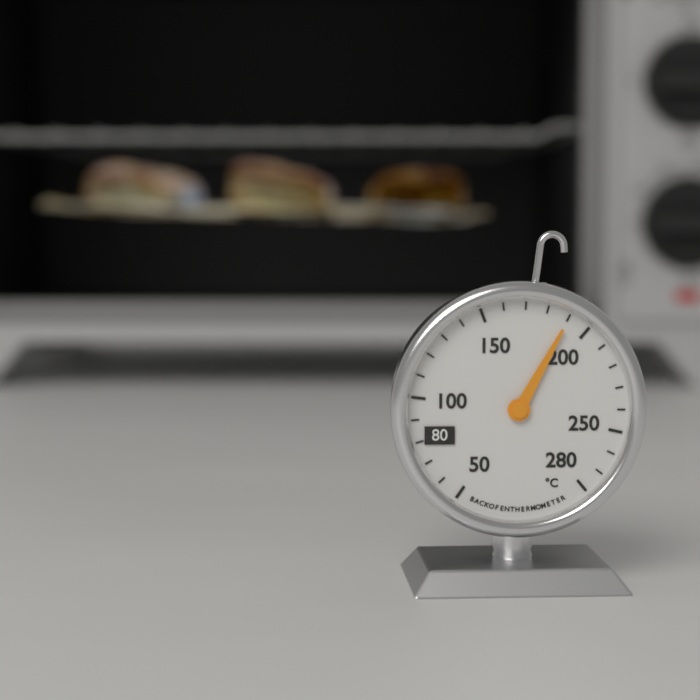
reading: 190 °C
